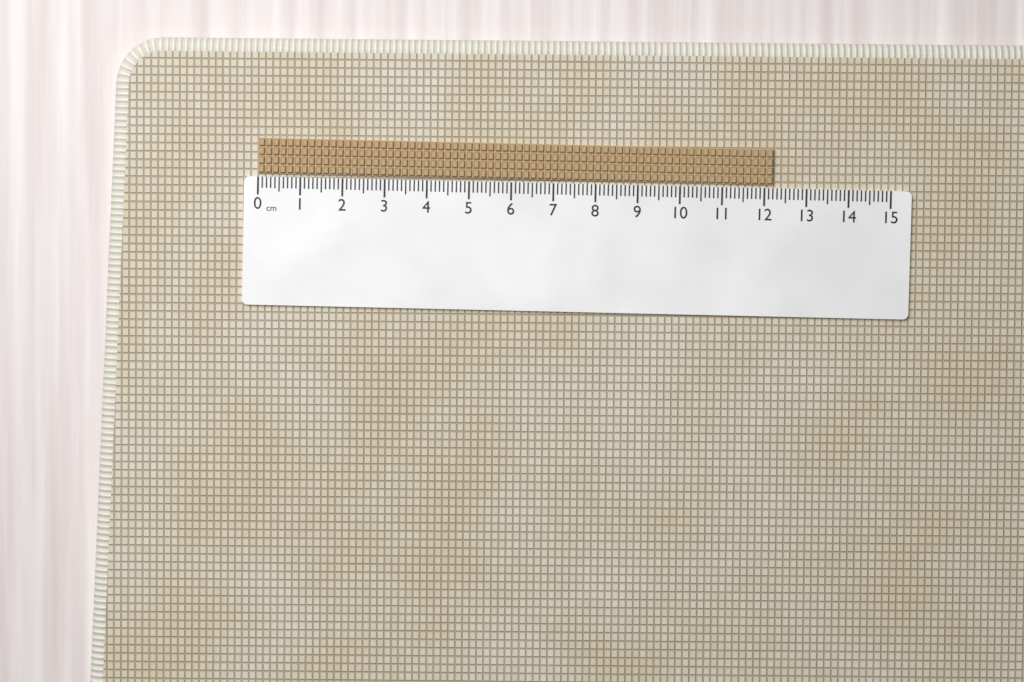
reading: 12.2 cm
